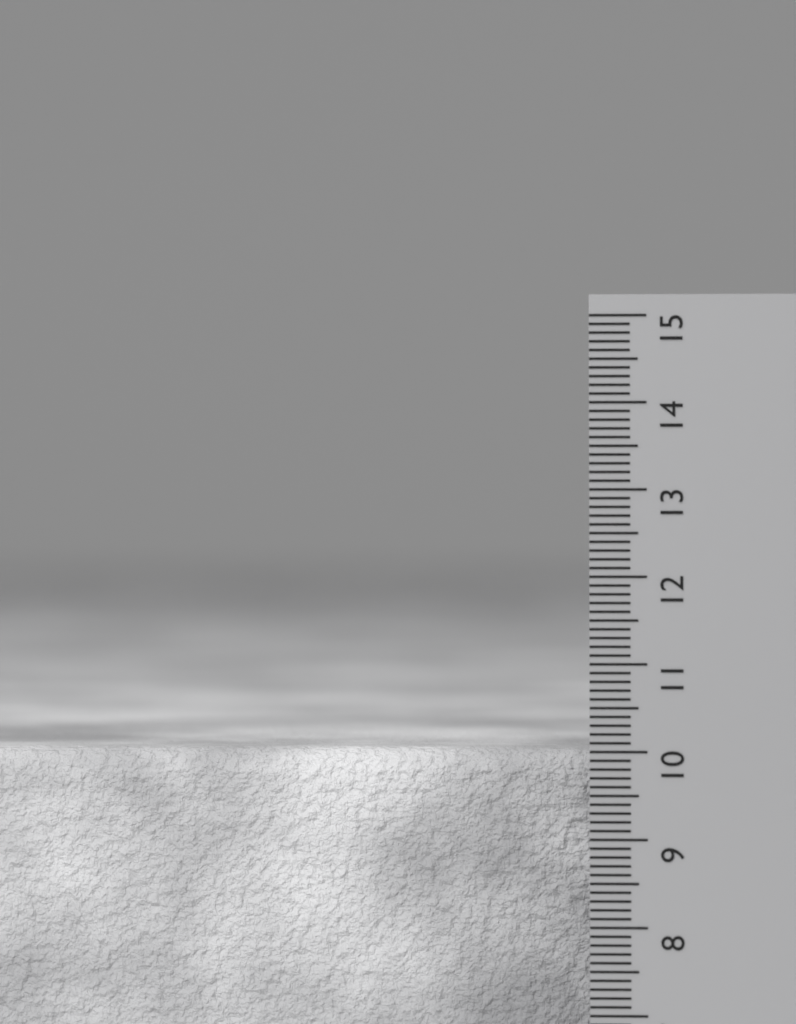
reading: 10.0 cm
